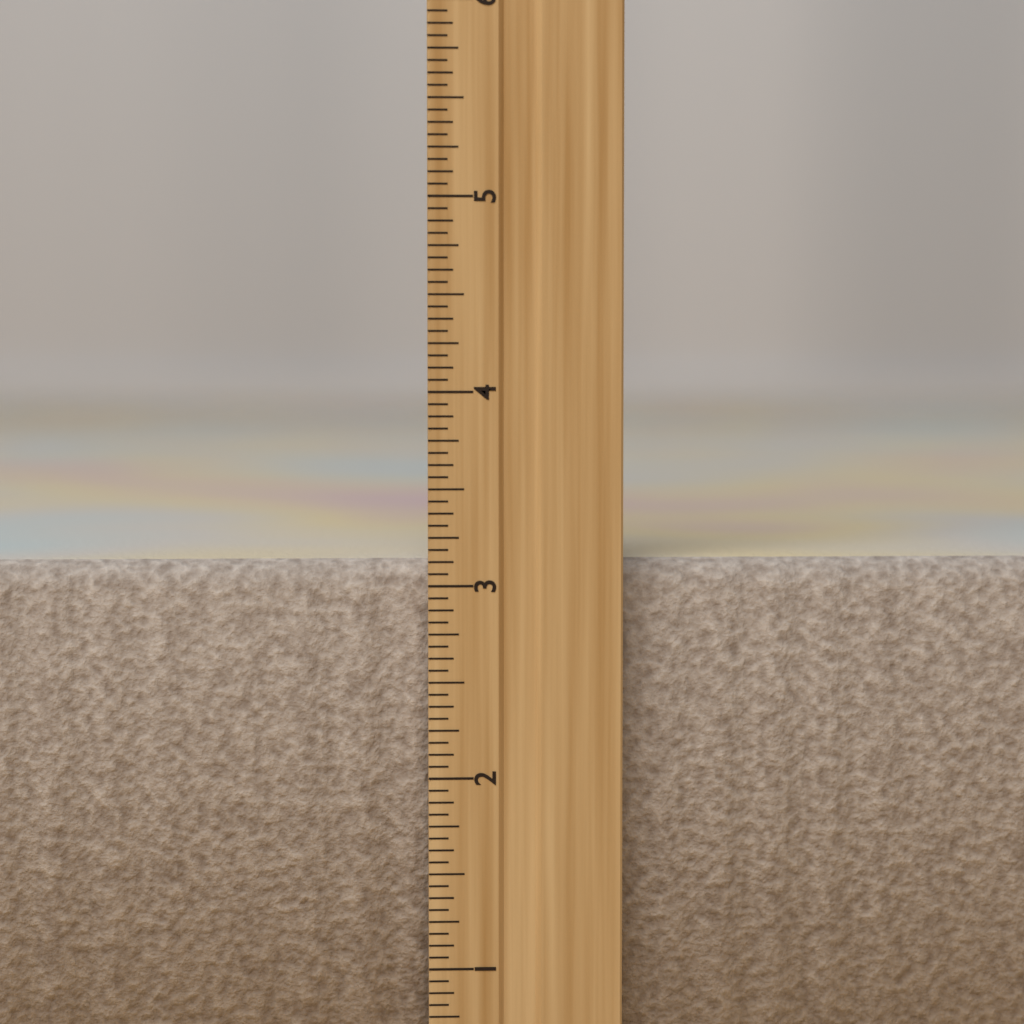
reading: 3.1250 inch
